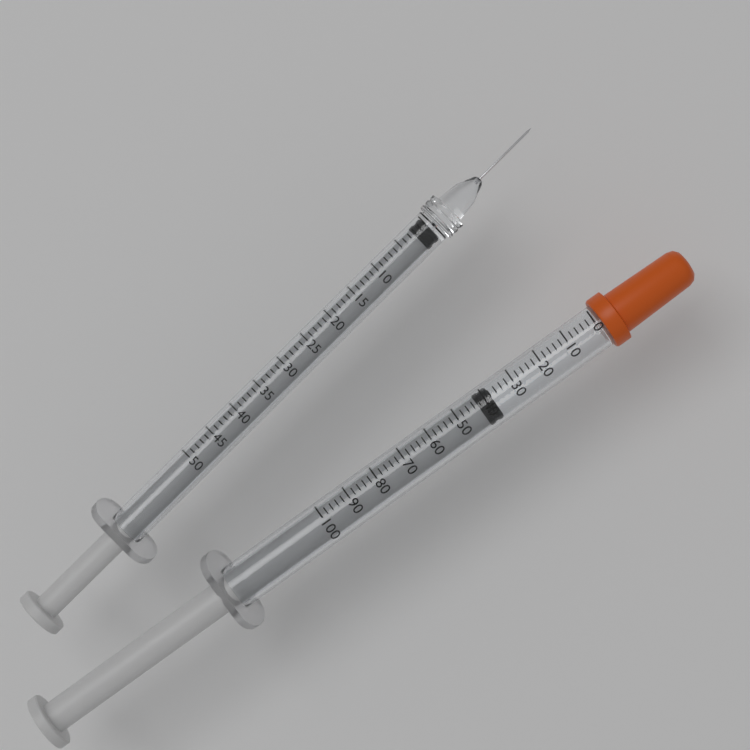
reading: 38 (no unit)
